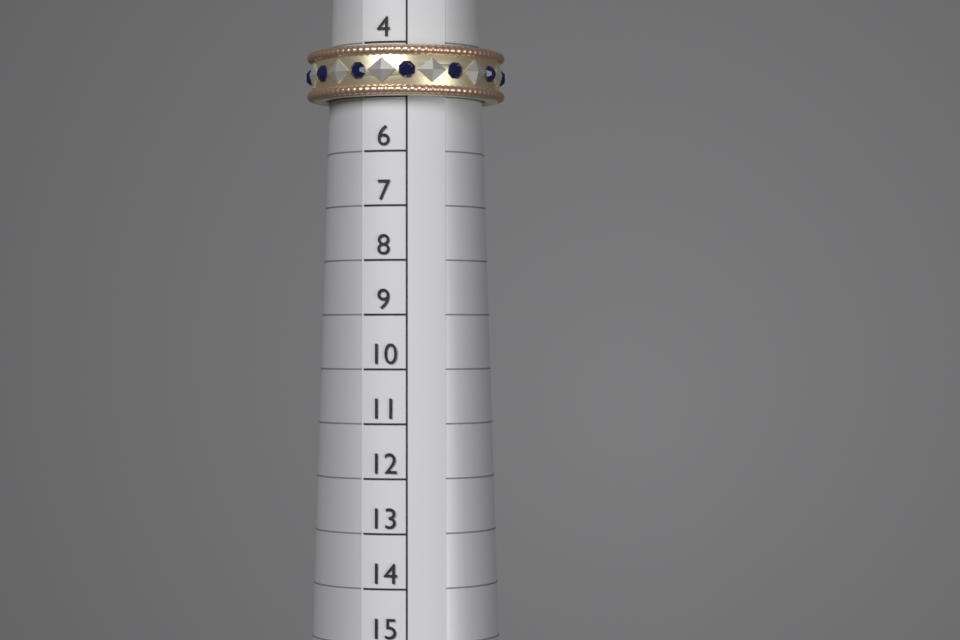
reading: 5 (no unit)
